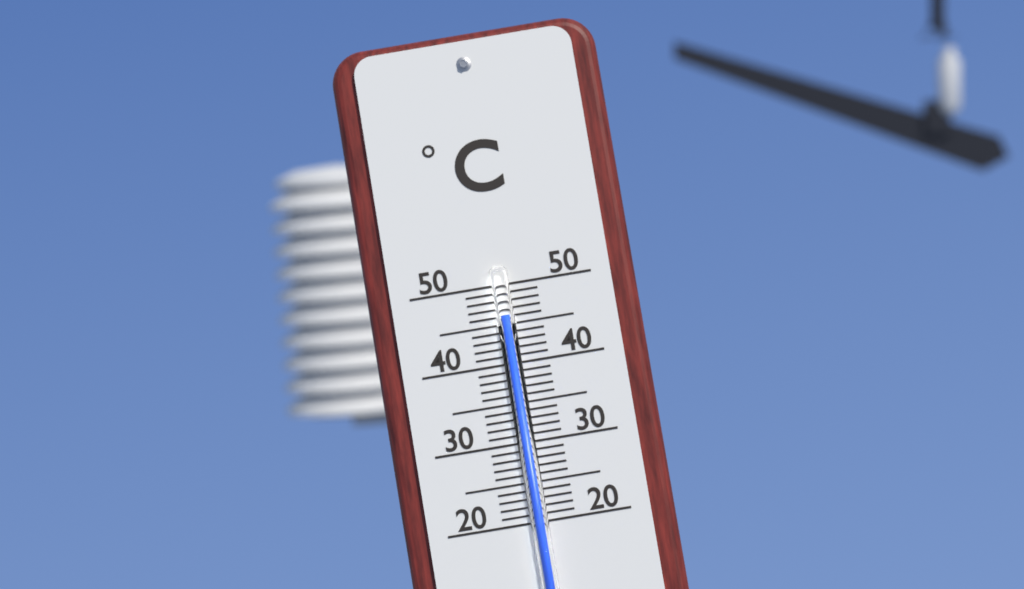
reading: 46 °C
